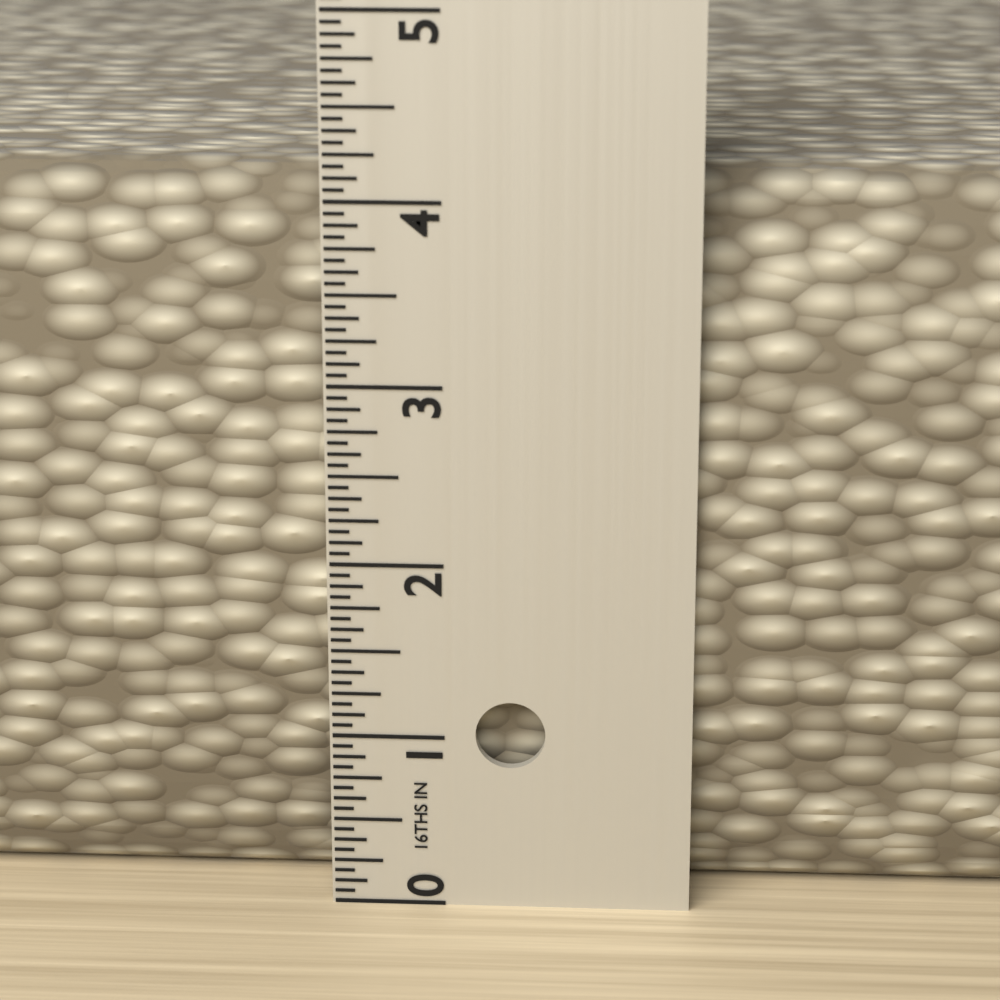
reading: 4.1250 in
